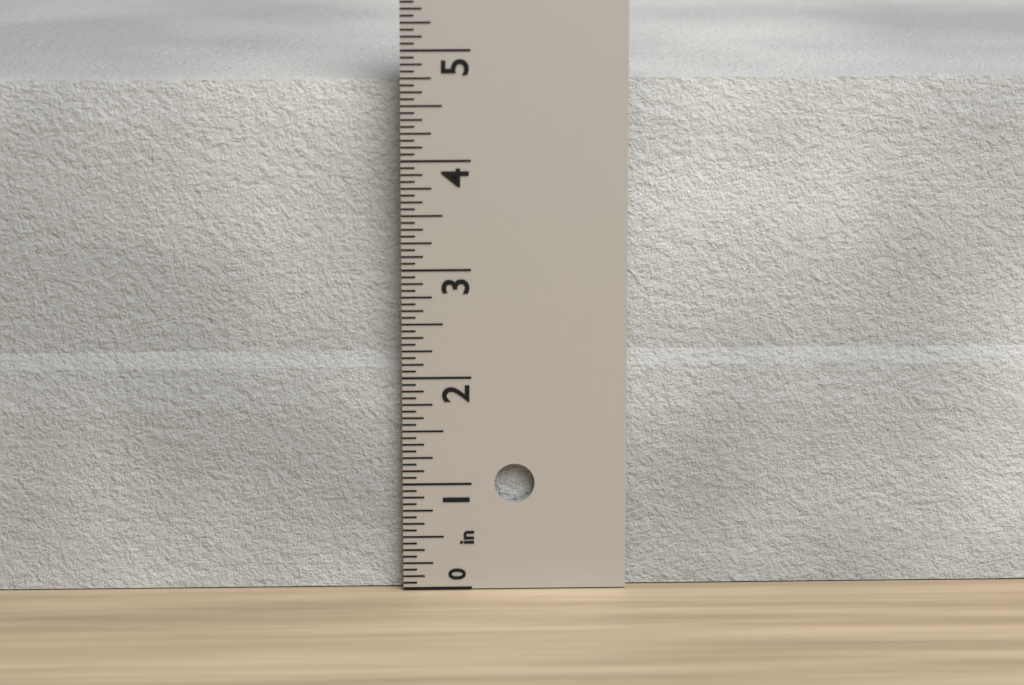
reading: 4.6875 in
